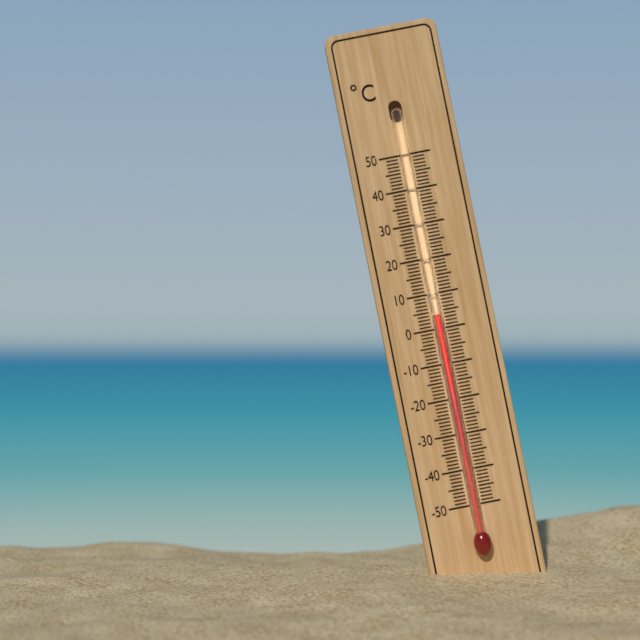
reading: 4 °C
